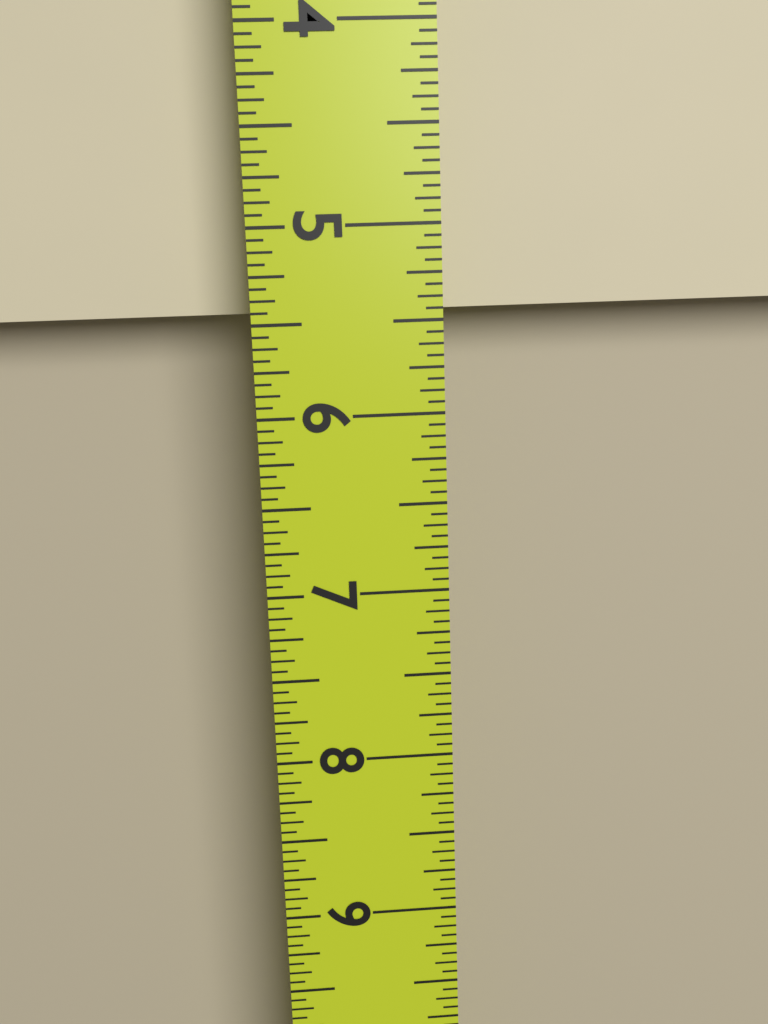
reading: 5.4375 in
